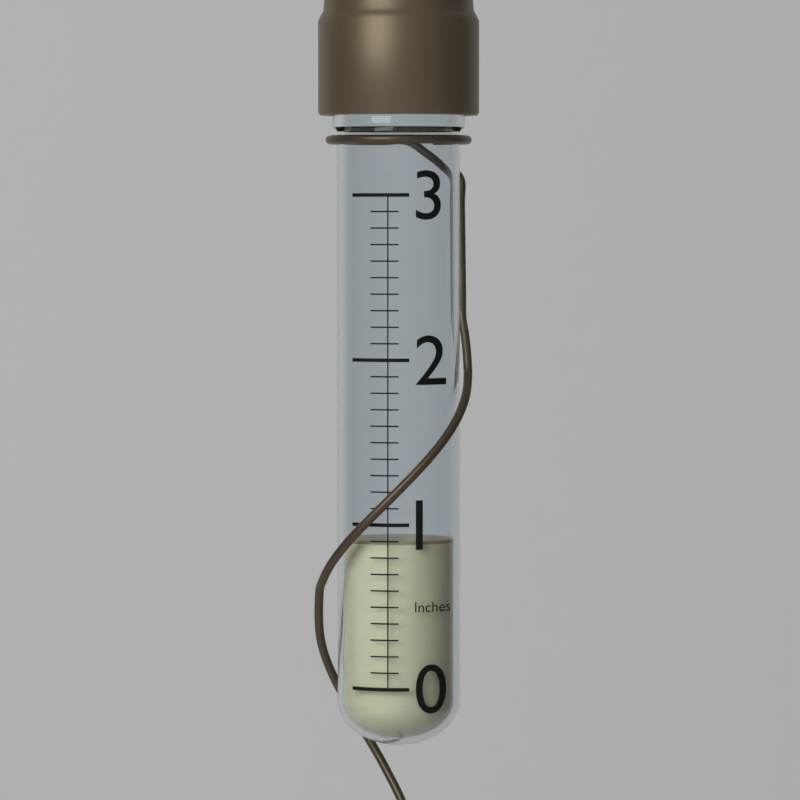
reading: 0.9 in
